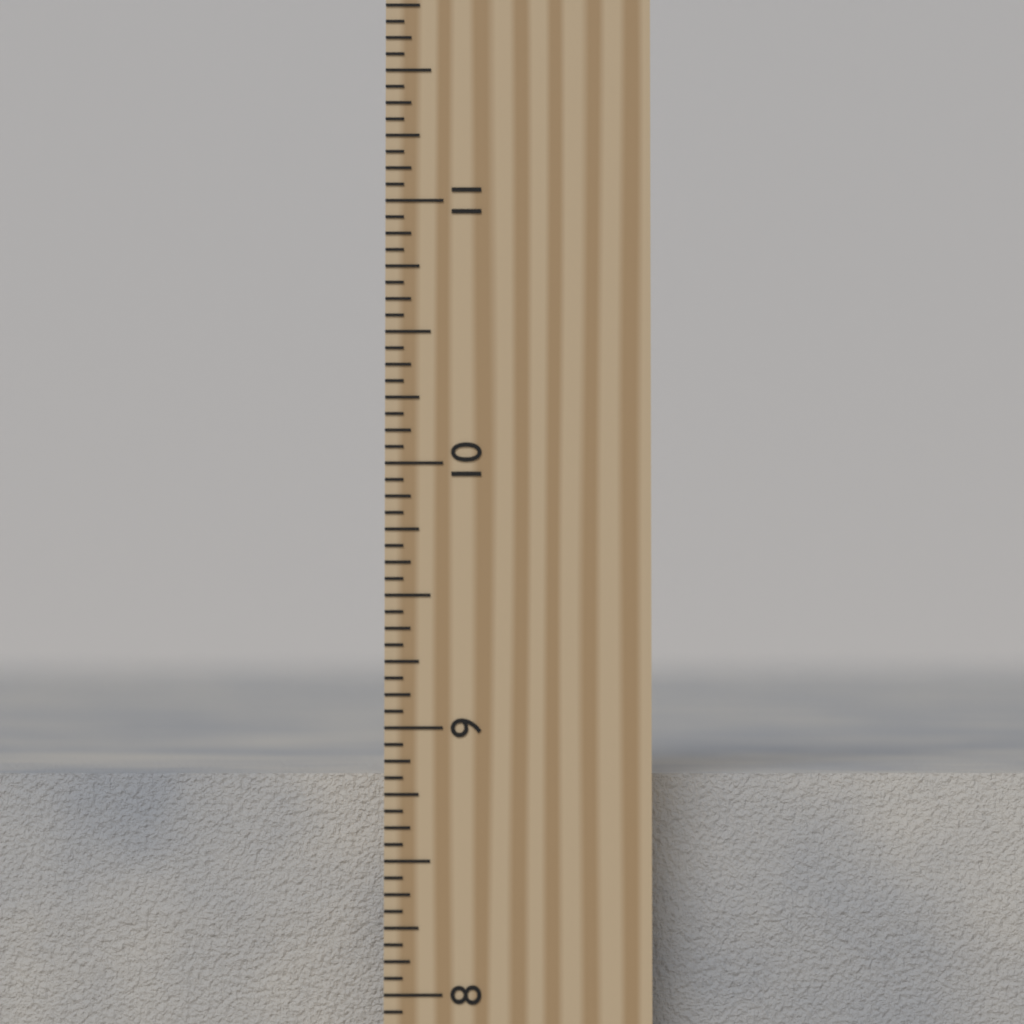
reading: 8.8125 inch
